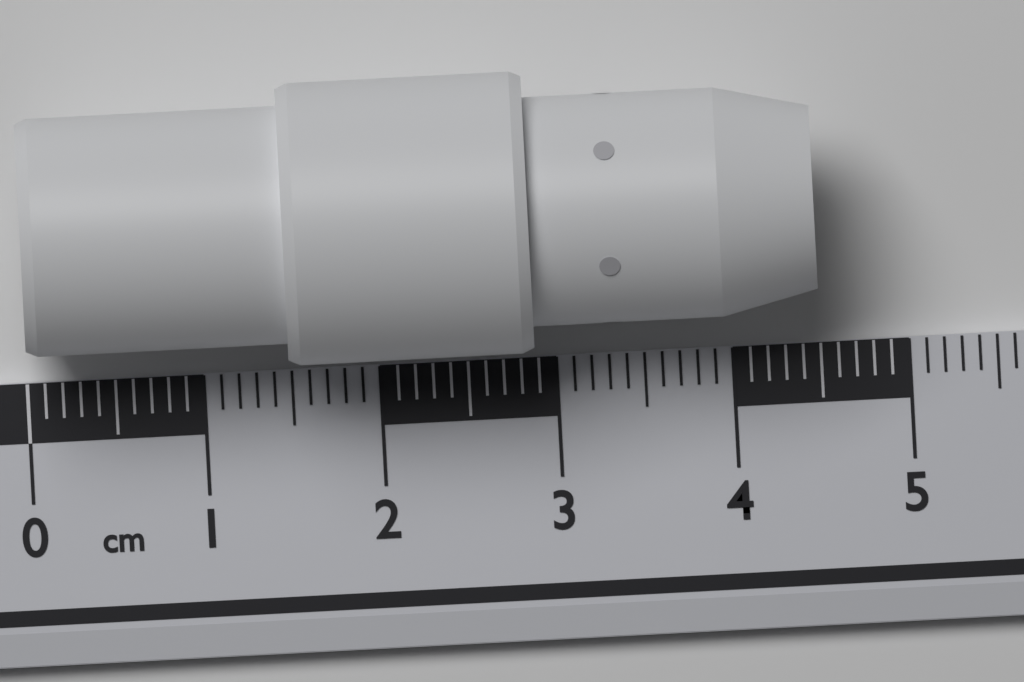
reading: 4.5 cm
